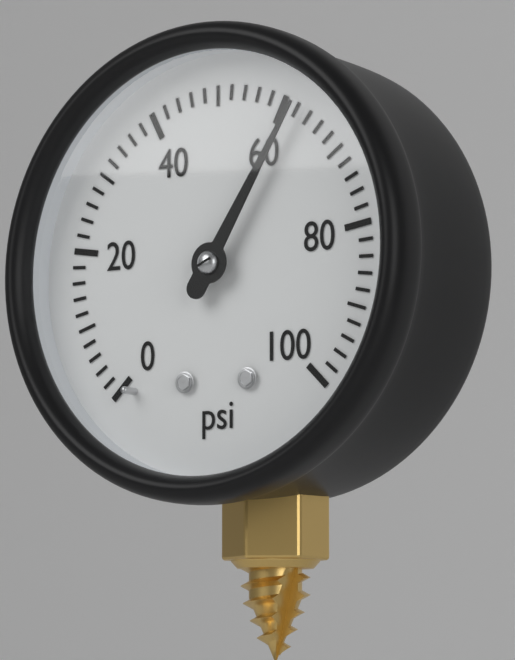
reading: 62 psi
